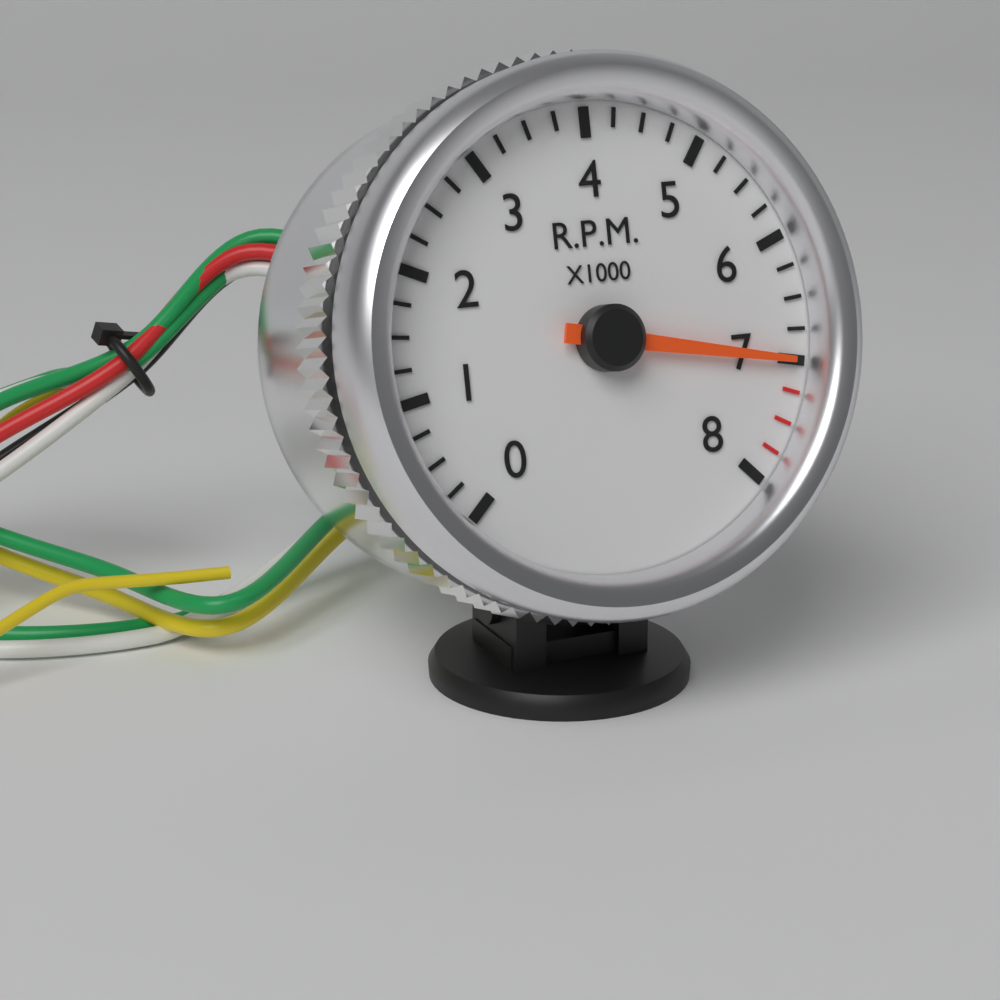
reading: 7000 RPM
